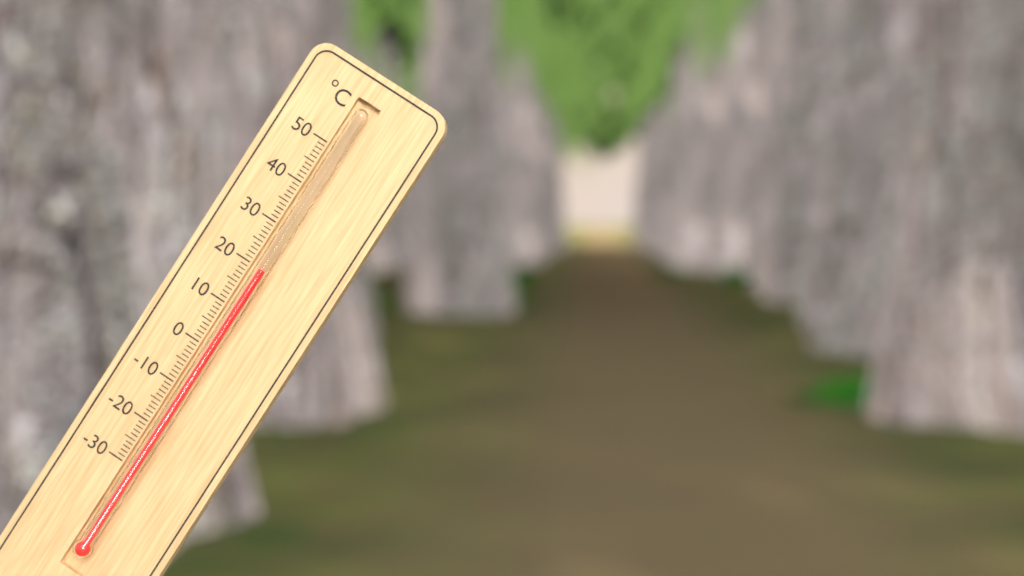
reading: 20 °C
